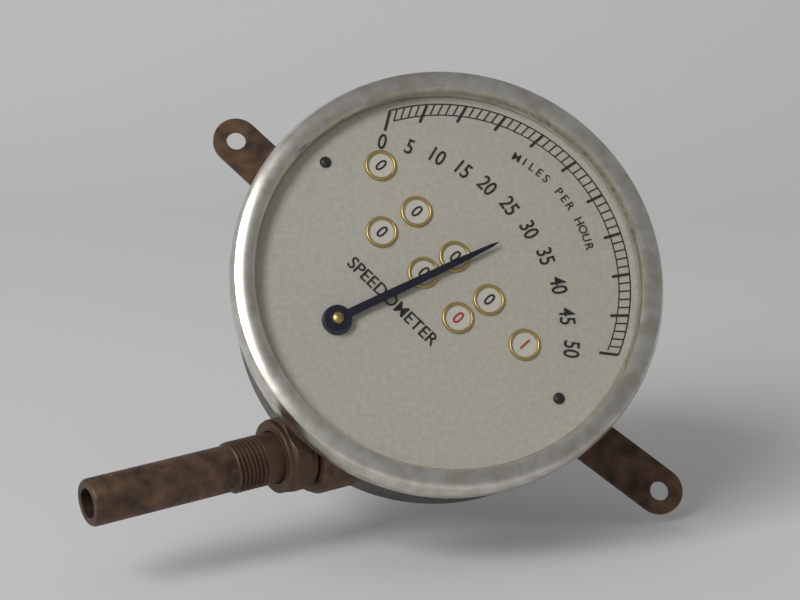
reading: 30 mph
